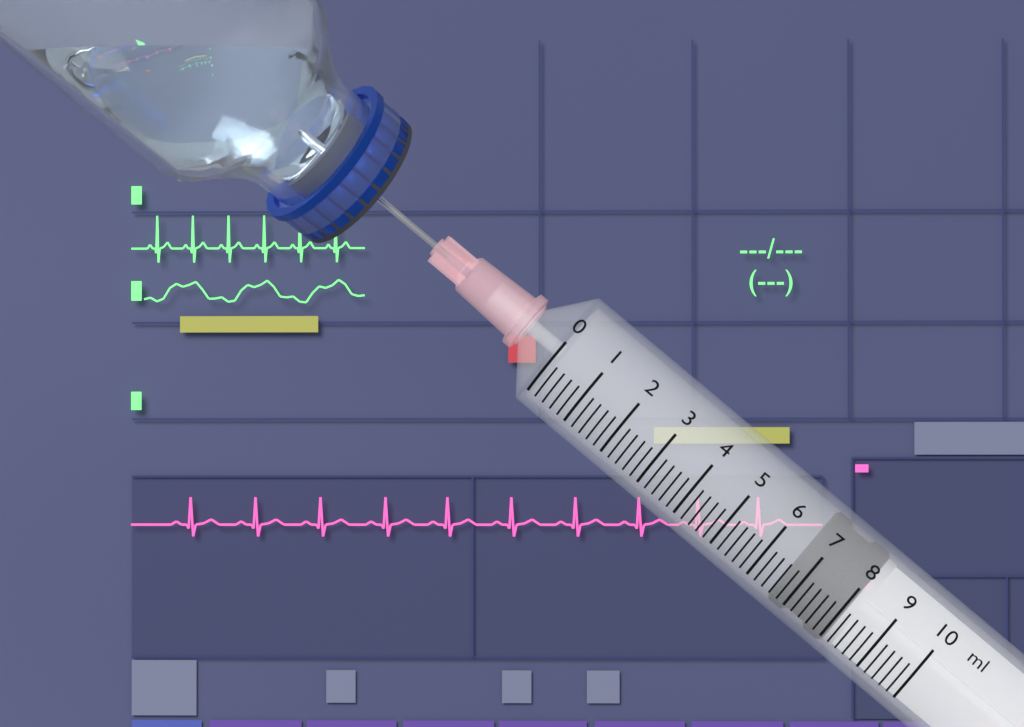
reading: 6.6 ml
